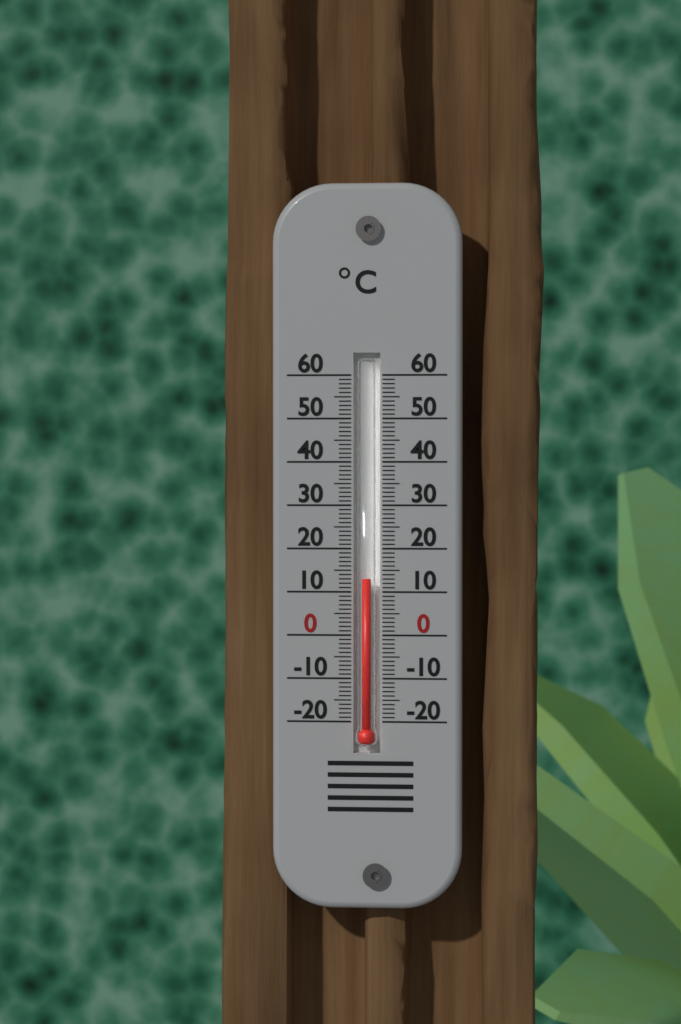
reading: 13 °C
